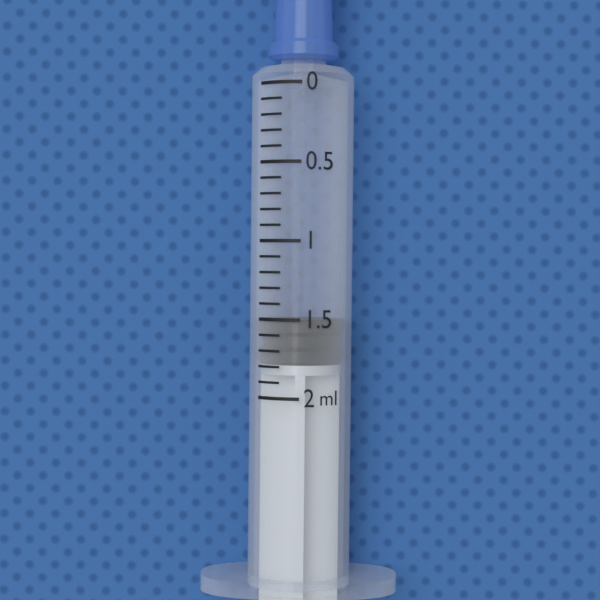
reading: 1.5 ml
